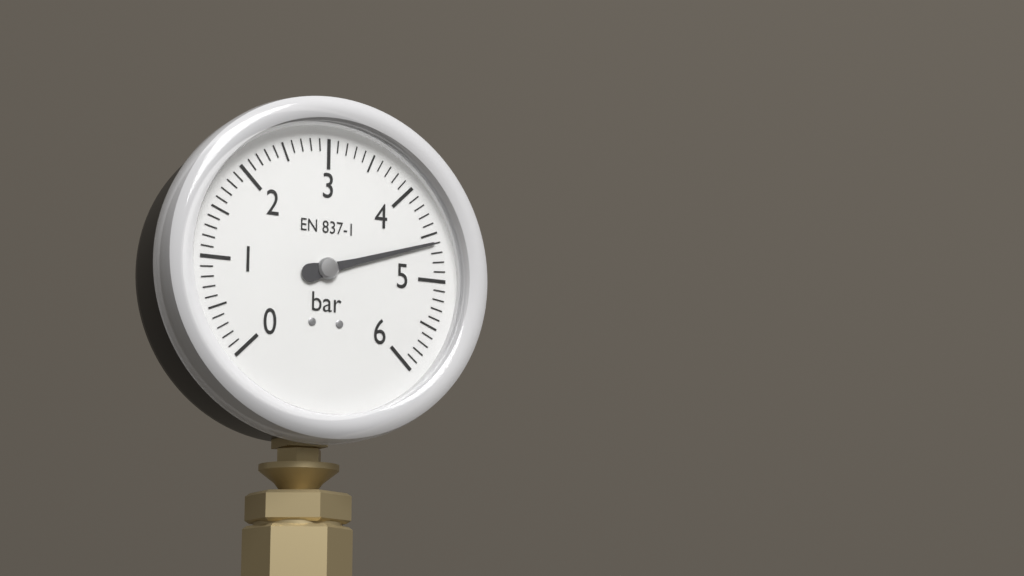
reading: 4.6 bar
